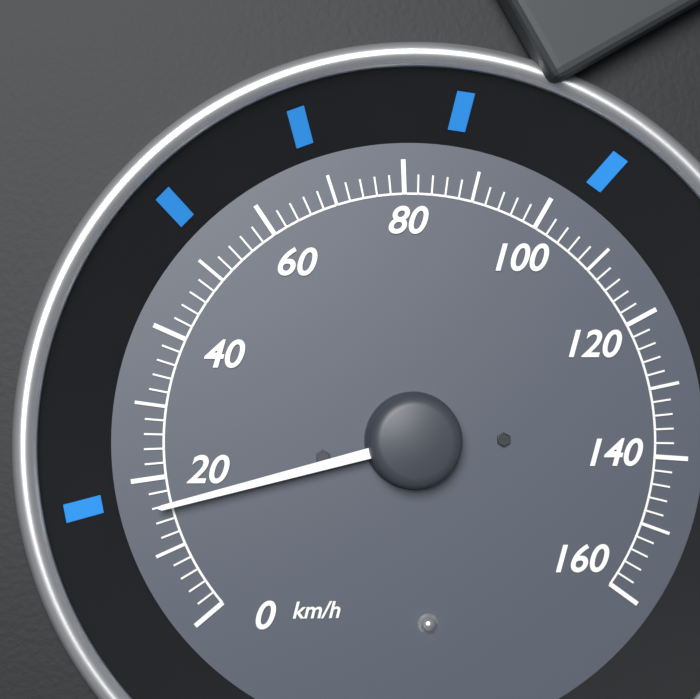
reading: 16 km/h
